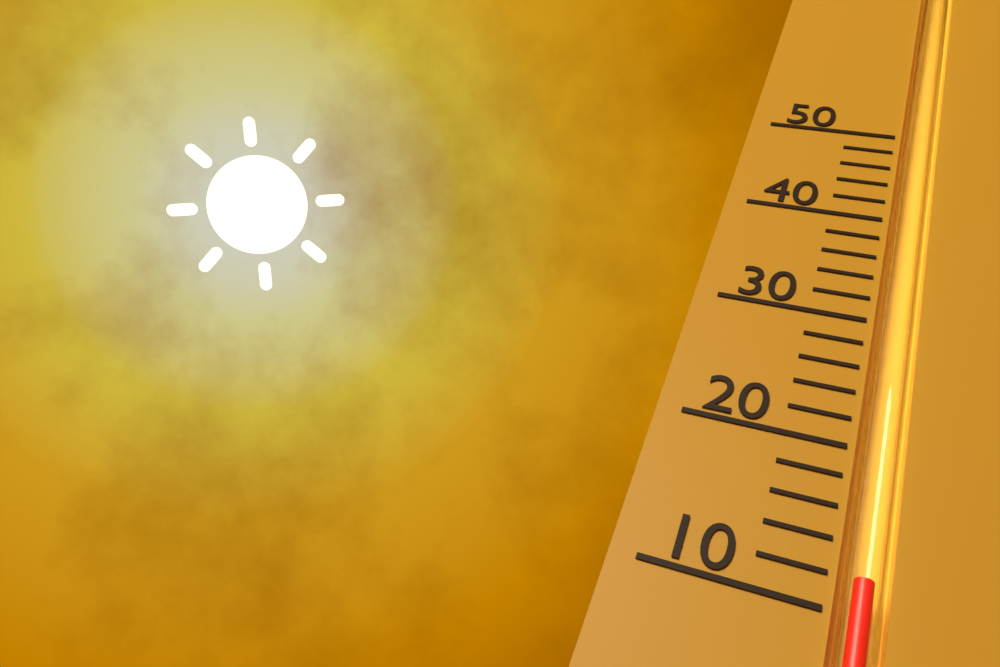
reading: 12 (no unit)
